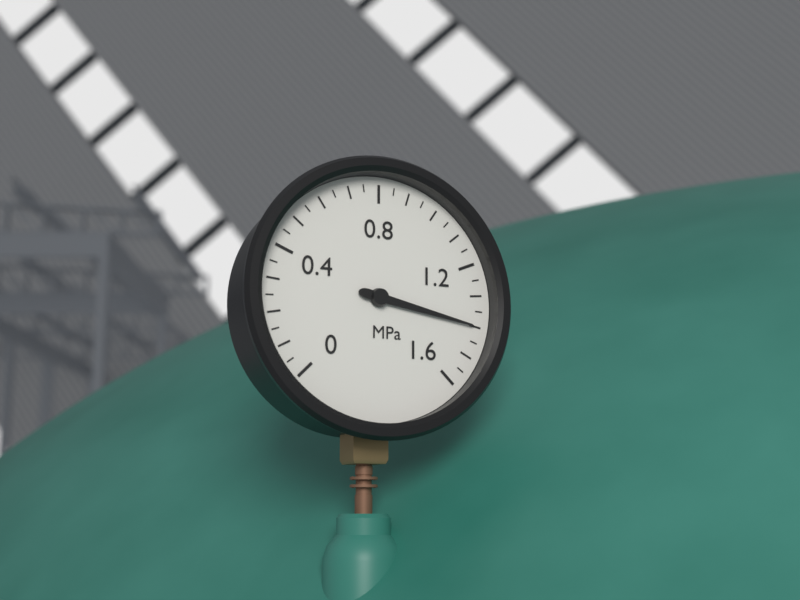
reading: 1.40 MPa
